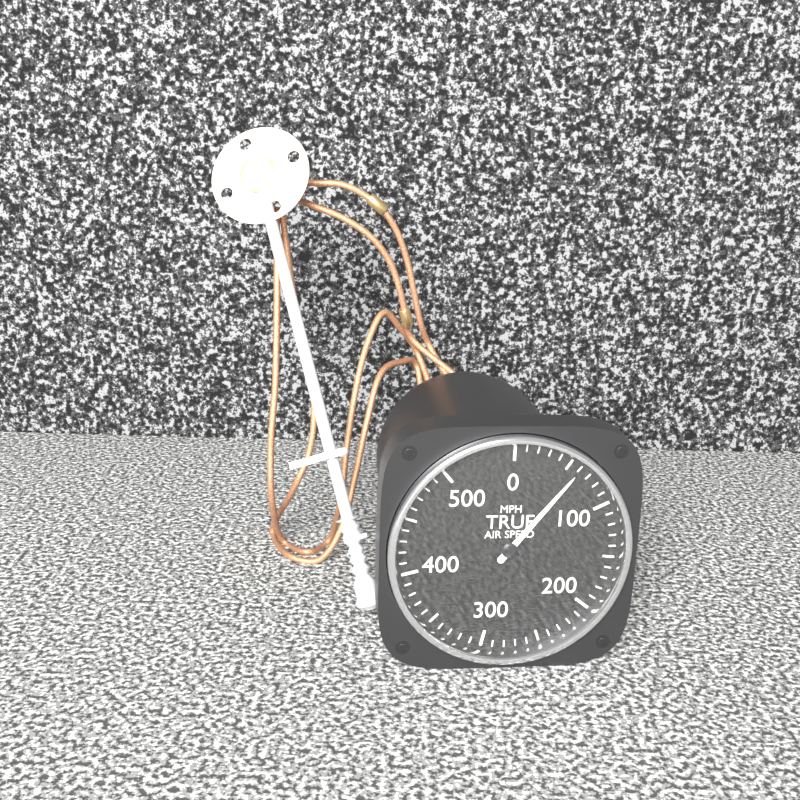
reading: 60 MPH
